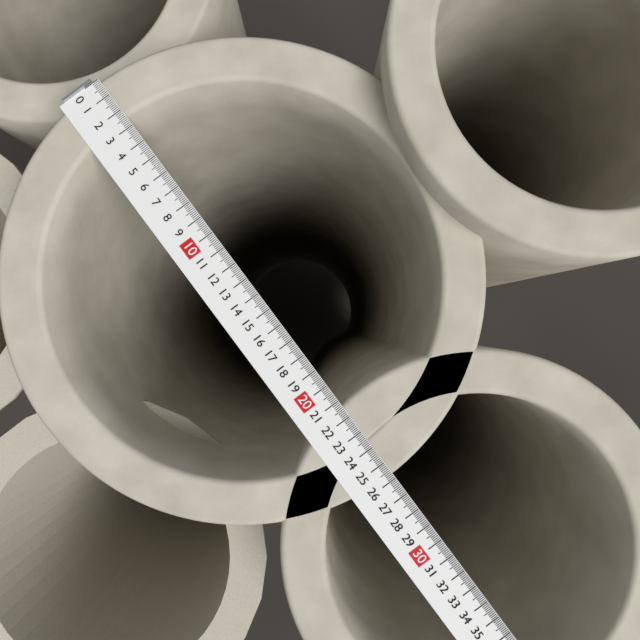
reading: 25.8 (no unit)
